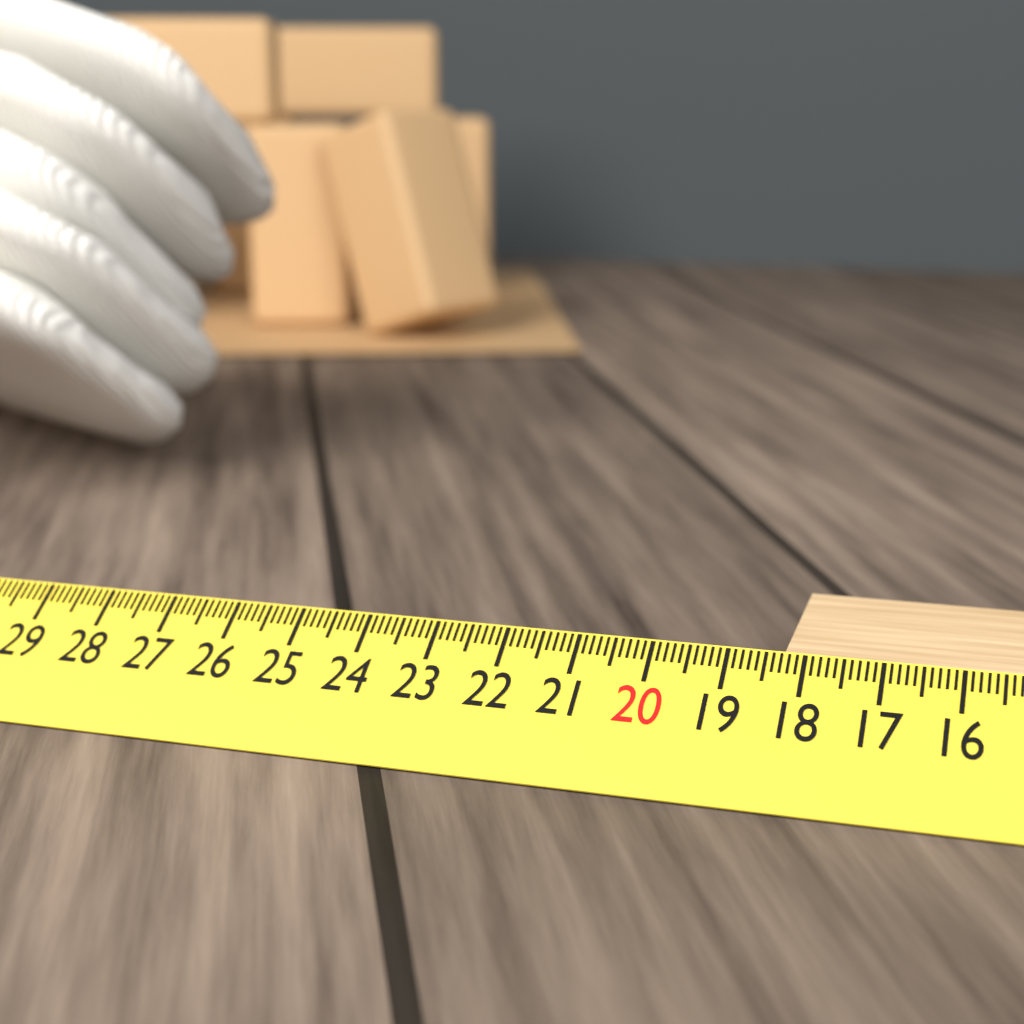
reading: 18.3 cm
